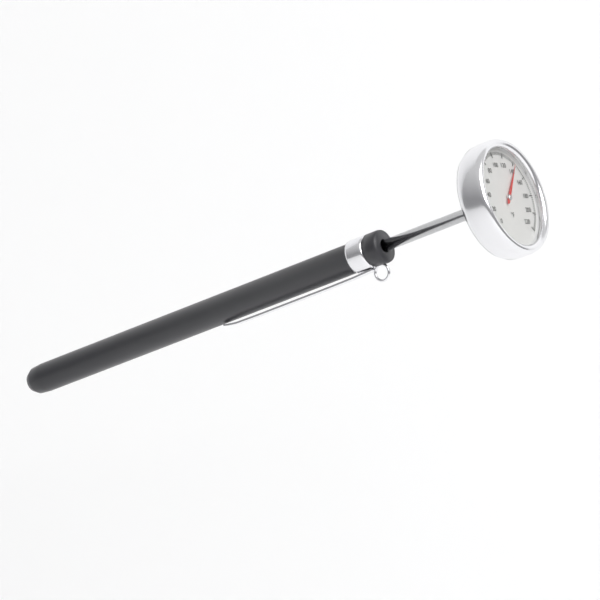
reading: 142 °F
